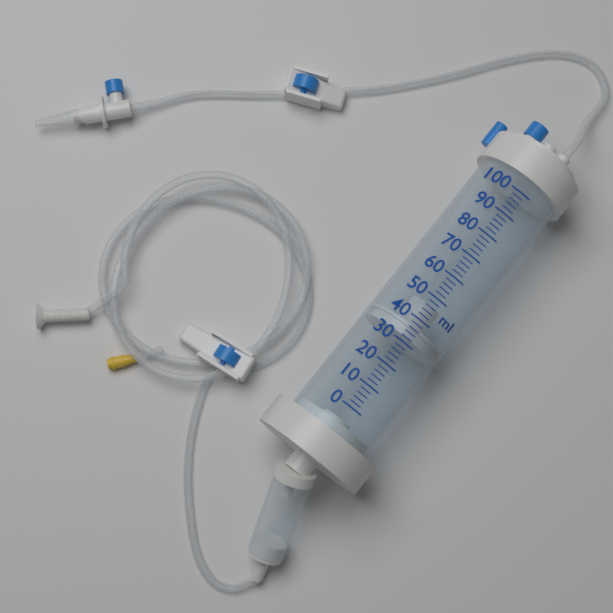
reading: 32 ml
